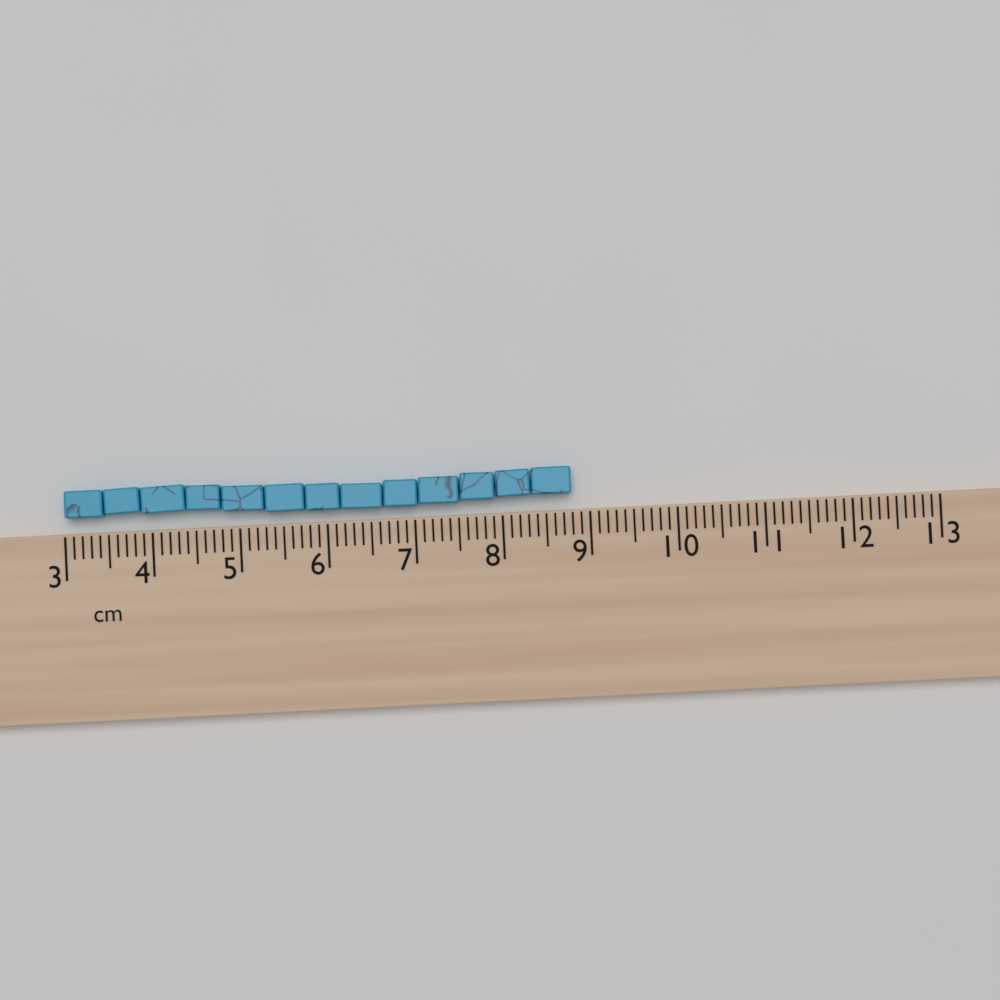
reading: 8.8 cm
